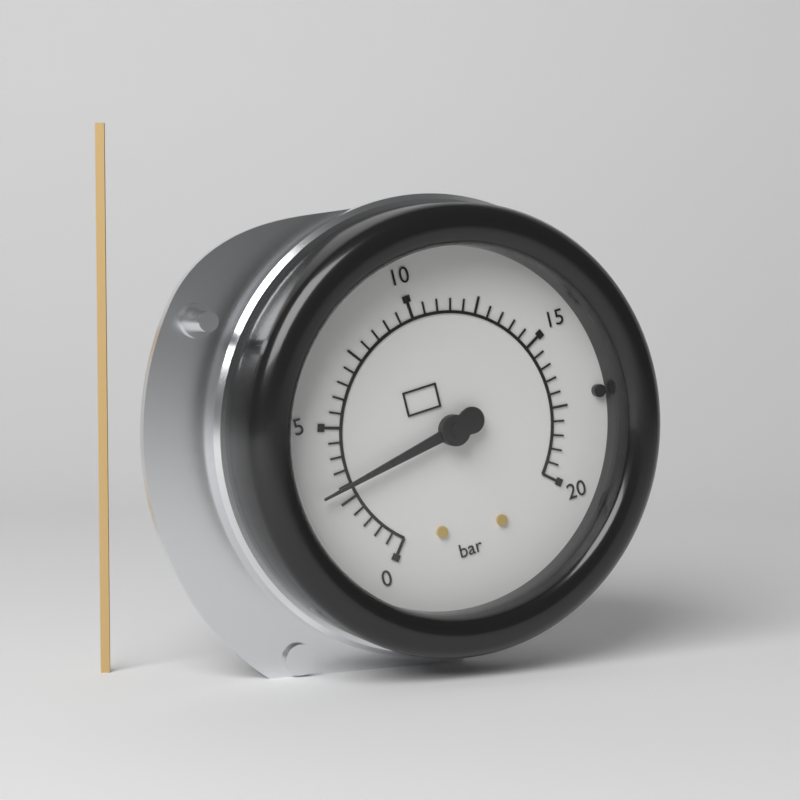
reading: 3.0 bar
